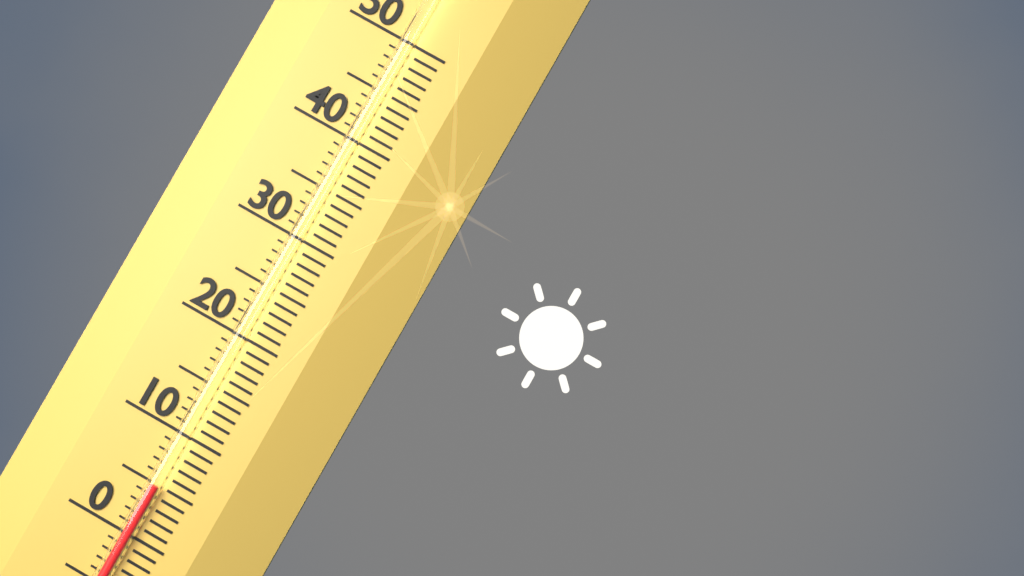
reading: 5 (no unit)
